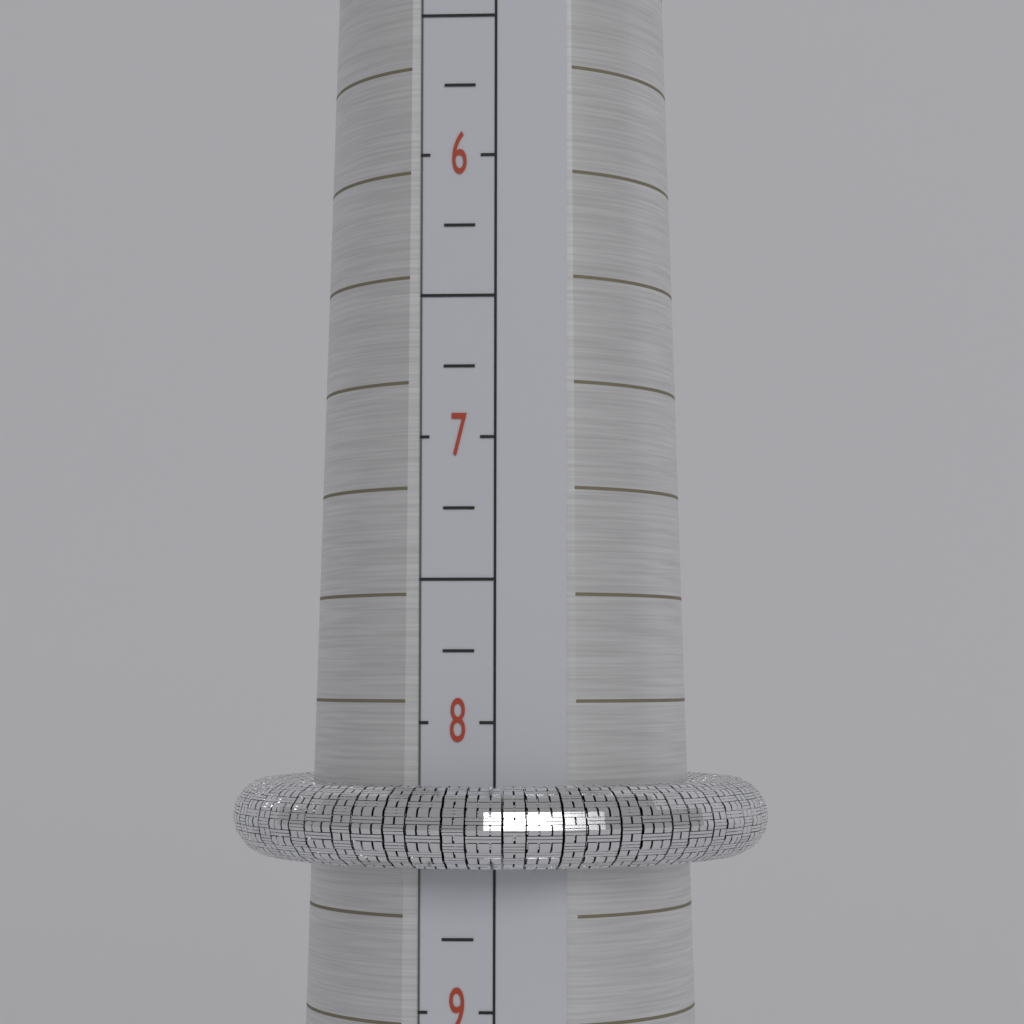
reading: 8.50 (no unit)
